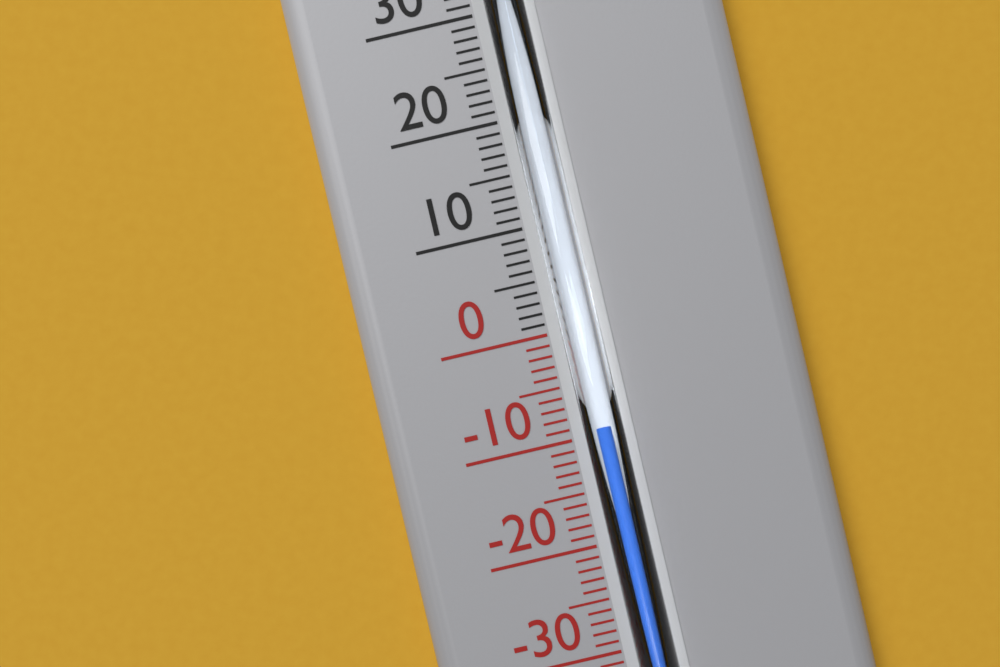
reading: -9 °C
